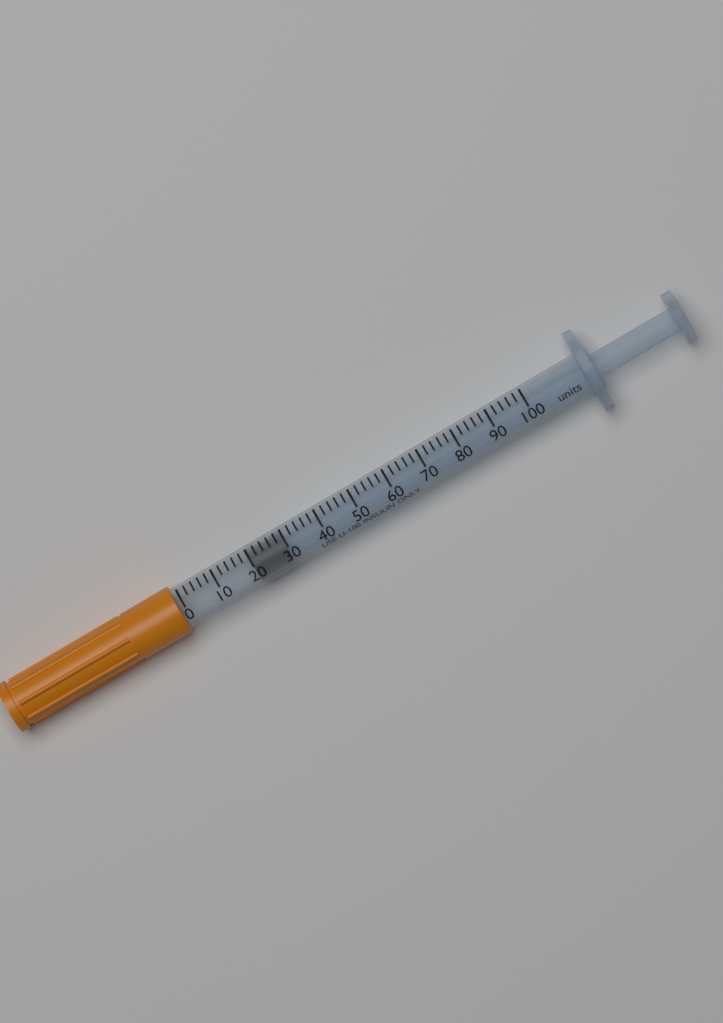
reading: 20 units
